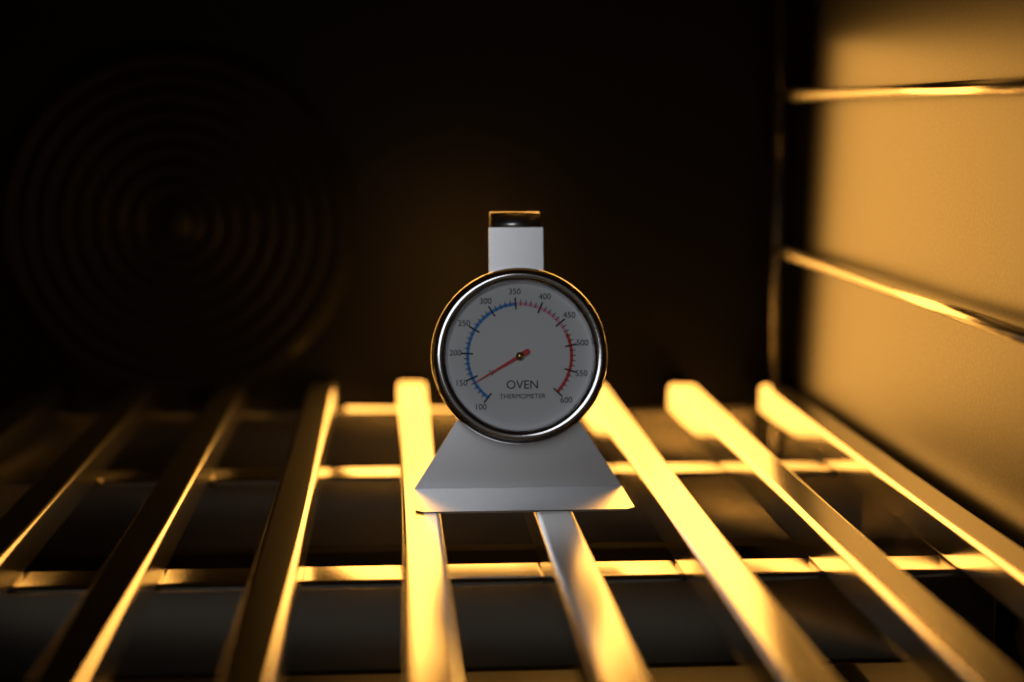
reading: 140 °F
